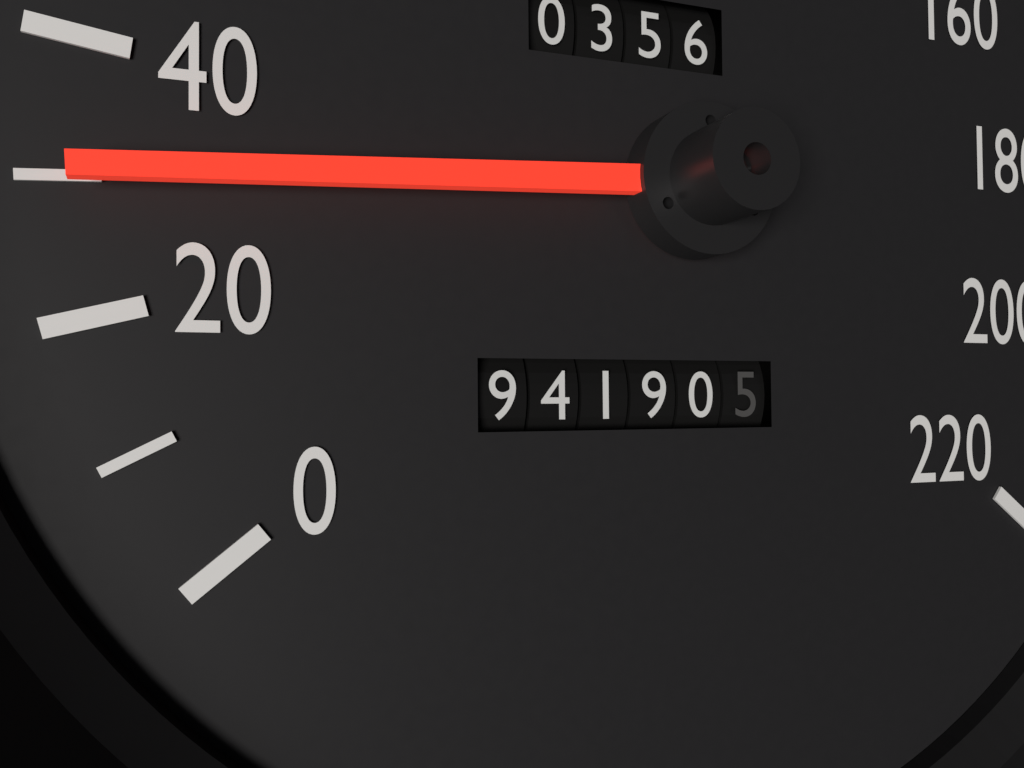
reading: 30 km/h
